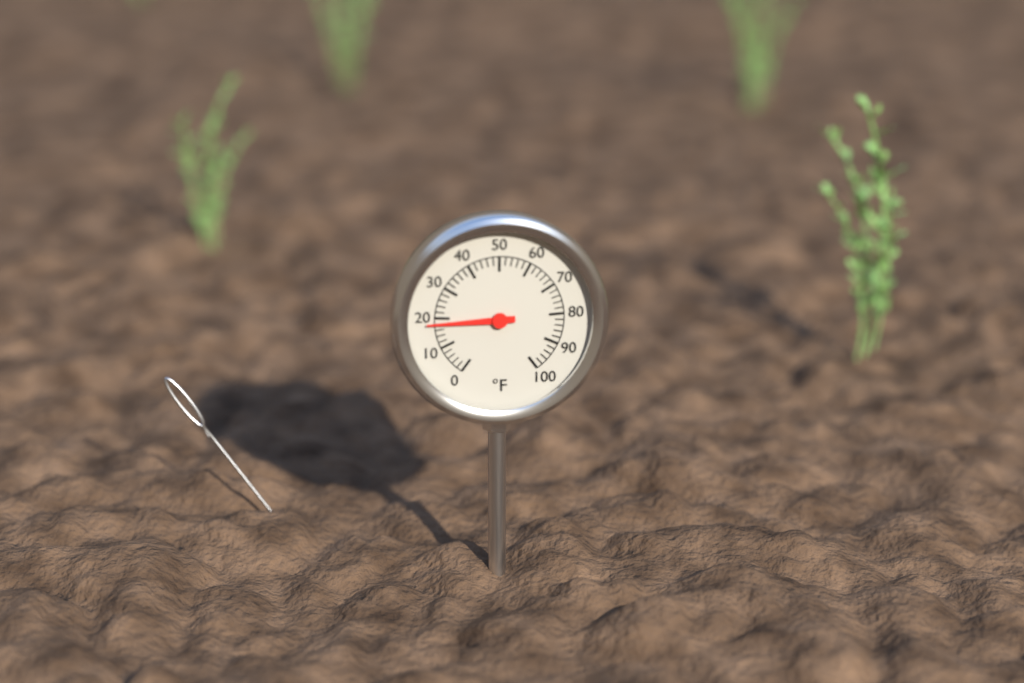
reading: 18 °F
